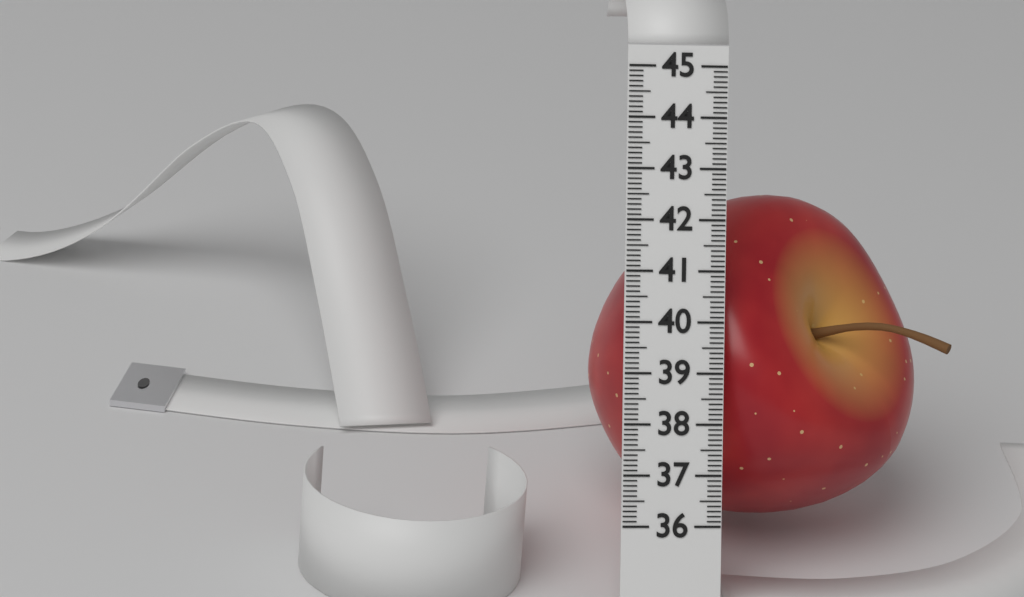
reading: 42.5 (no unit)
